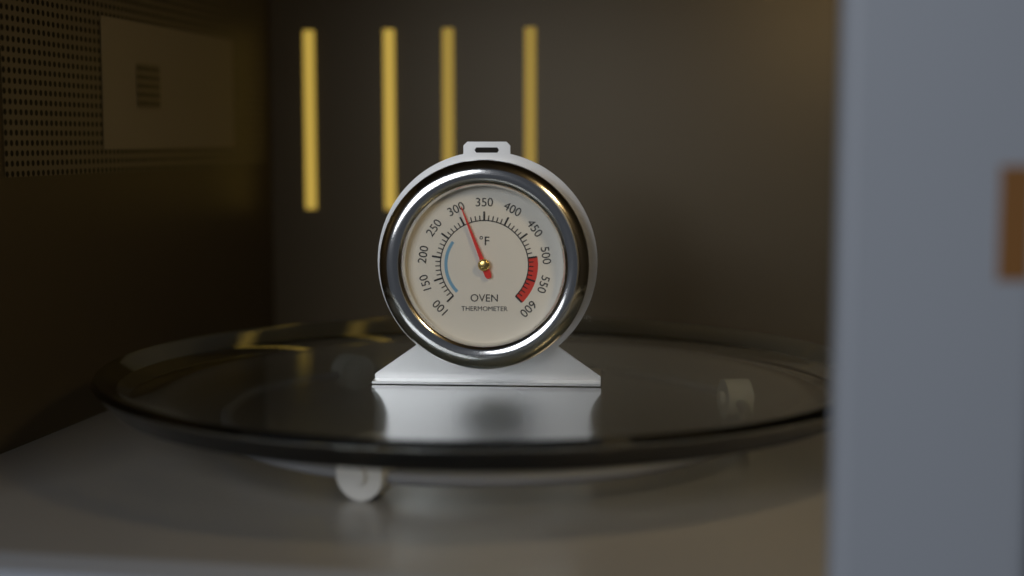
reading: 310 °F
